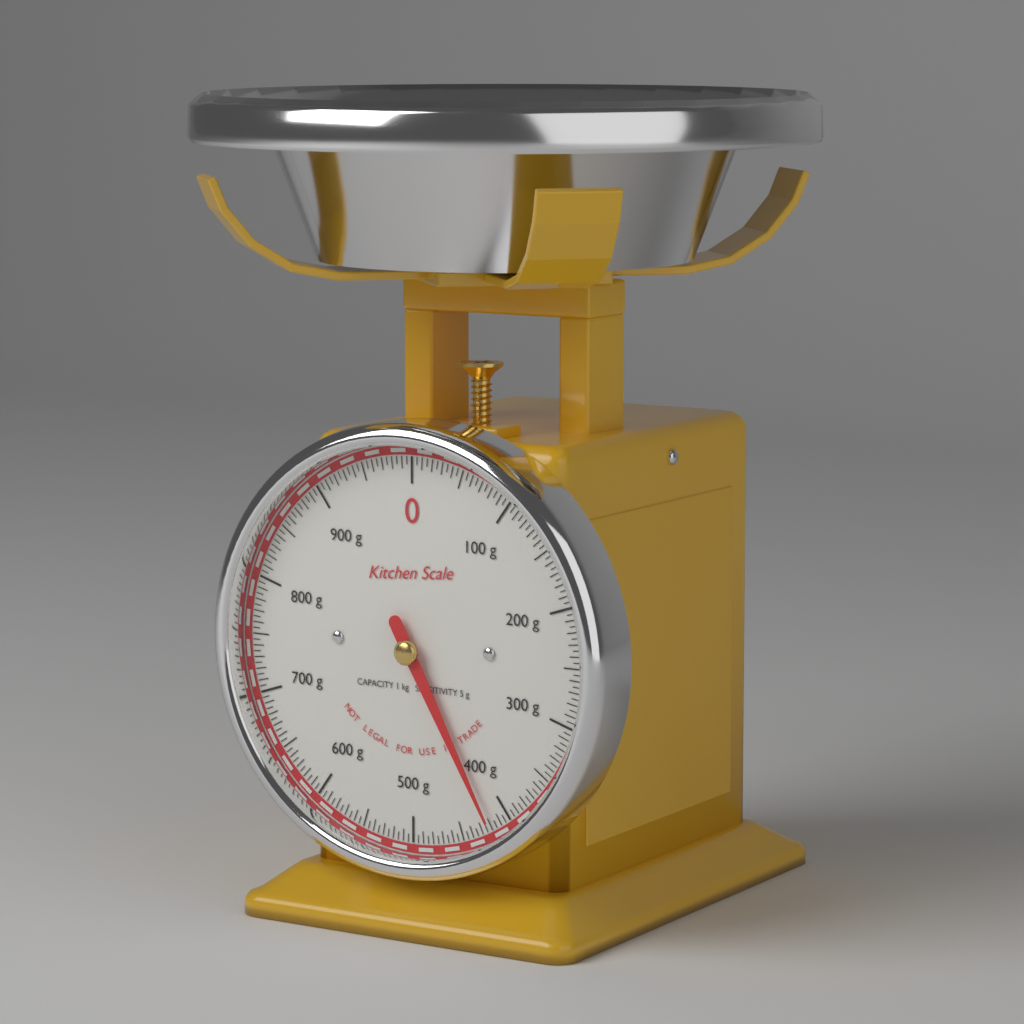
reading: 420 g
